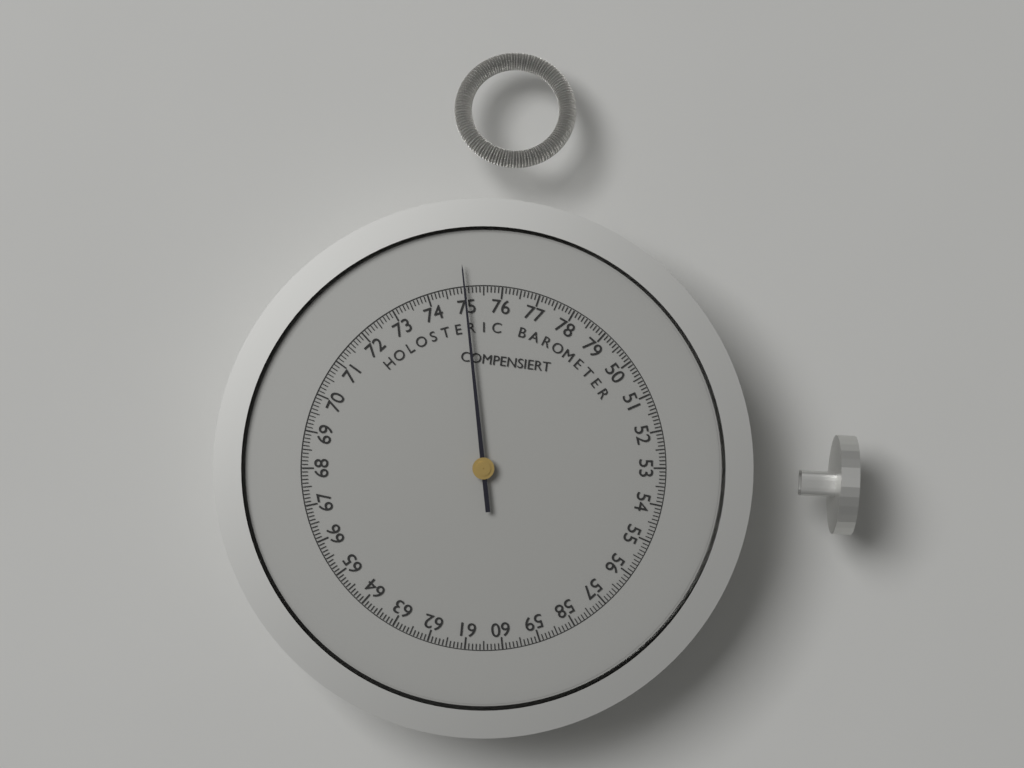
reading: 75.0 (no unit)
